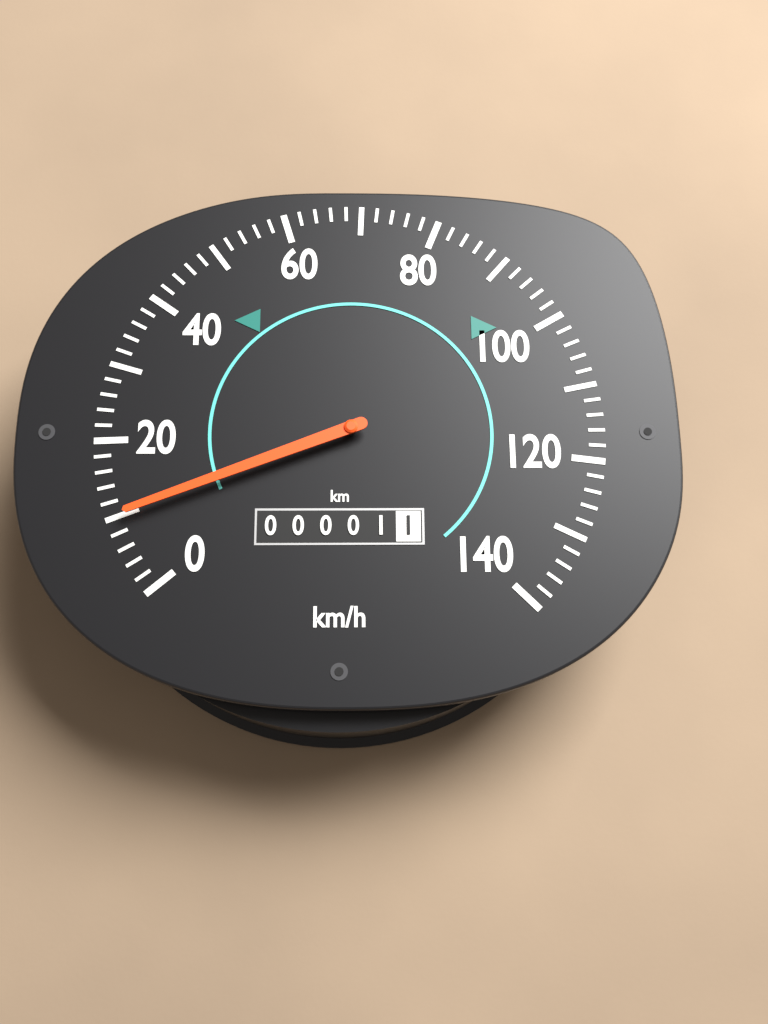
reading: 10 km/h
